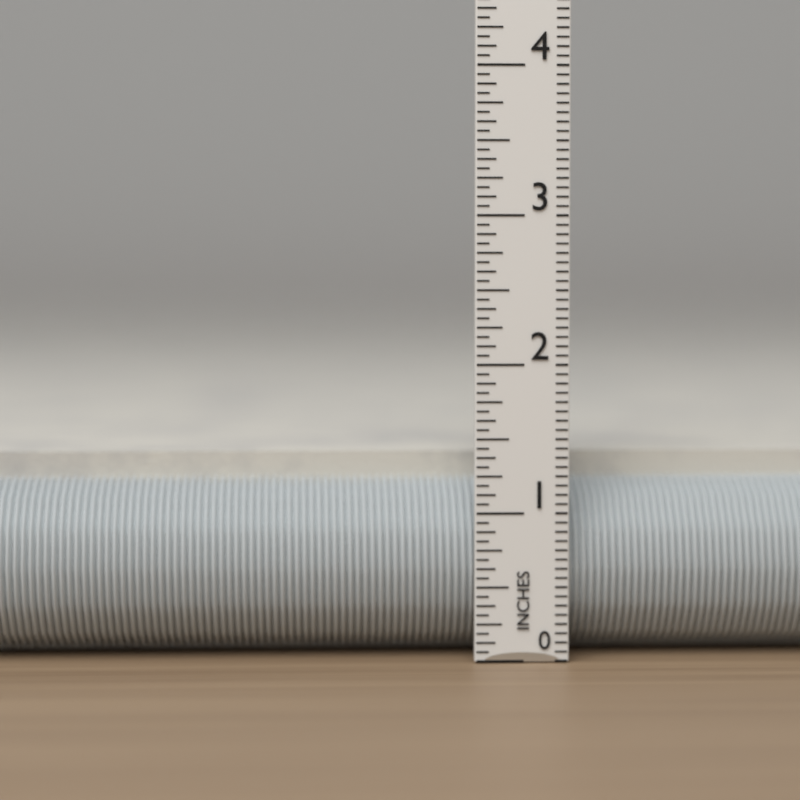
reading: 1.3750 in
